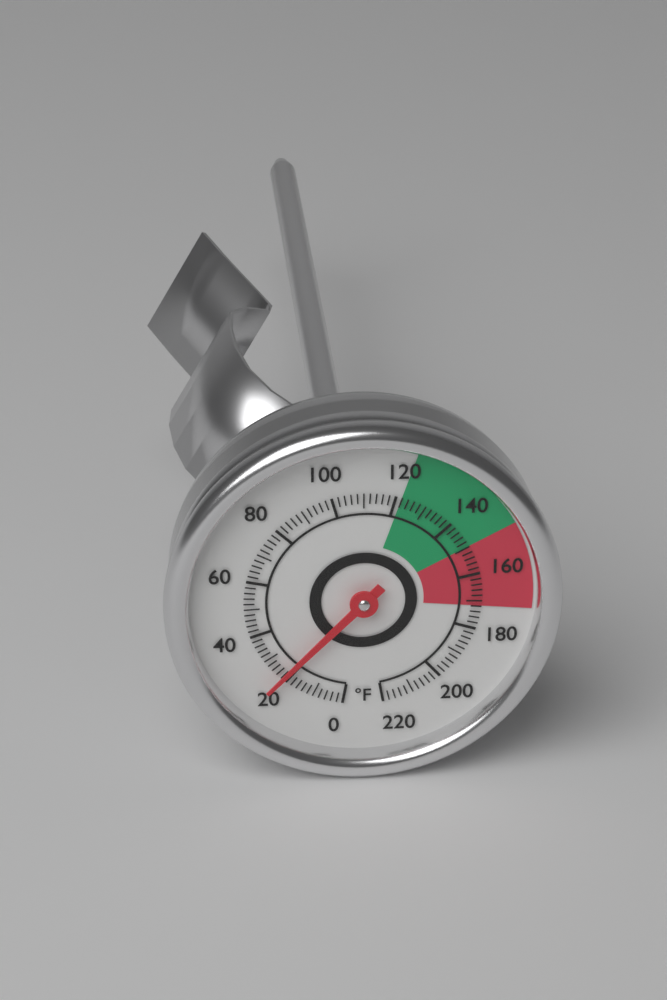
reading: 22 °F
